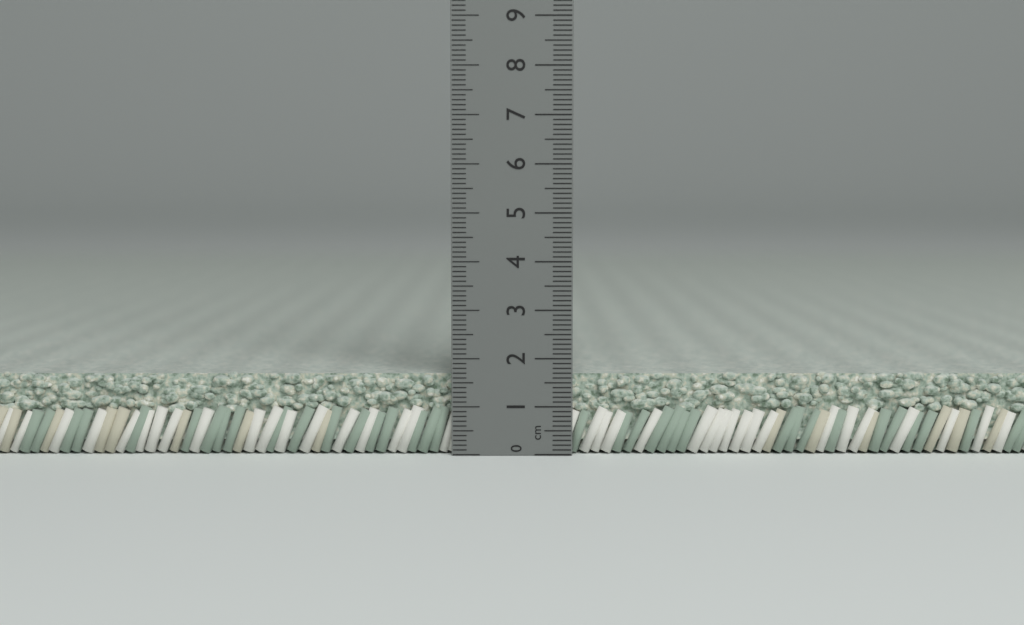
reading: 1.7 cm
